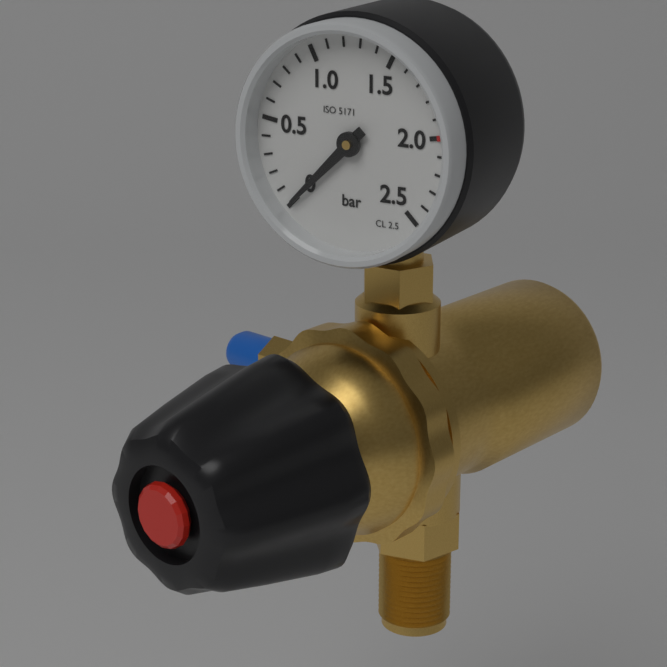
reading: 0.0 bar
